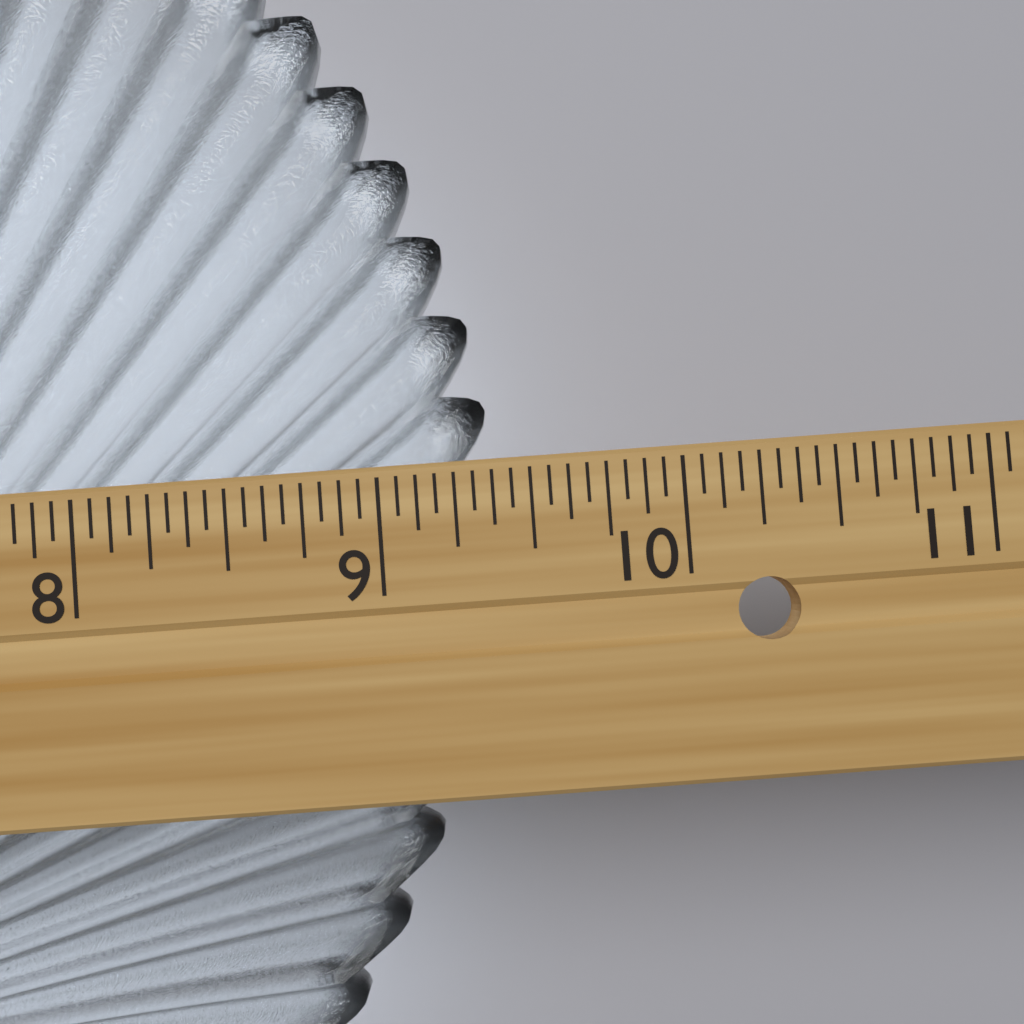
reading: 9.3750 in
